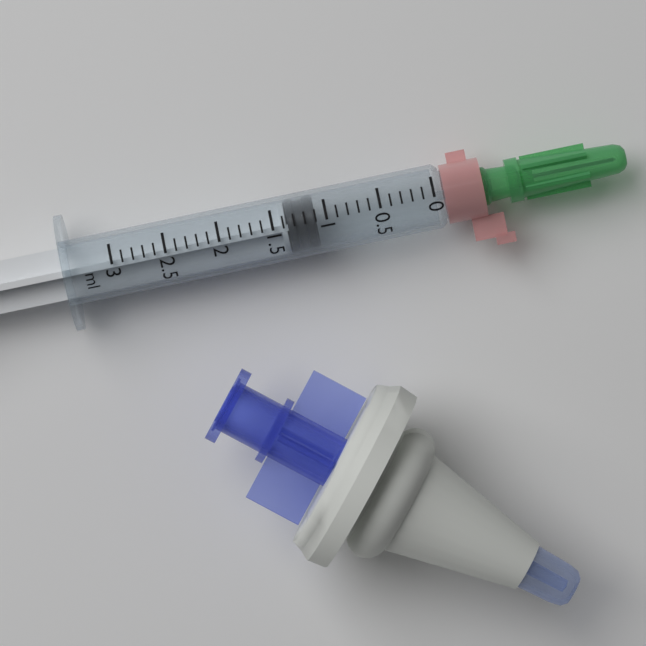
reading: 1.1 ml
